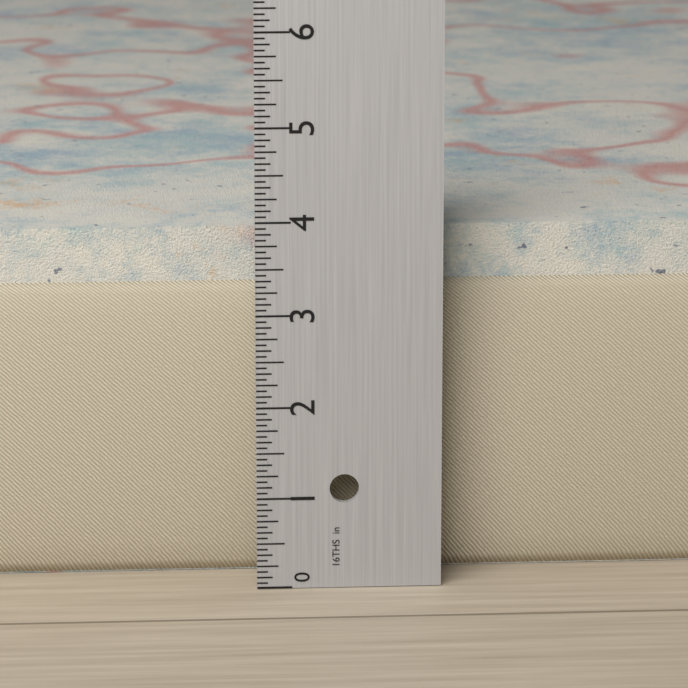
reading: 3.8125 in
